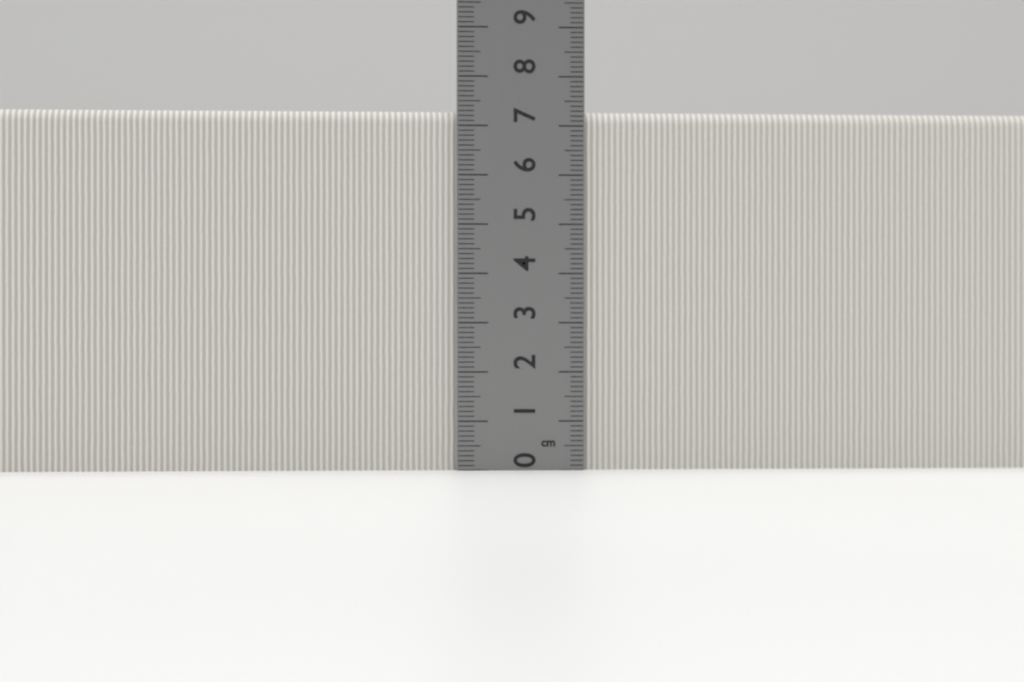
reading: 7.3 cm
